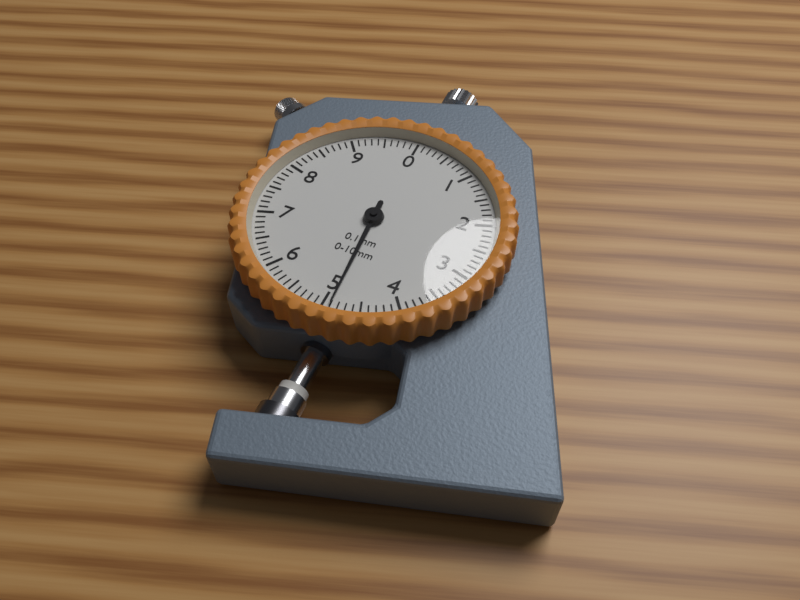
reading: 4.9 mm
